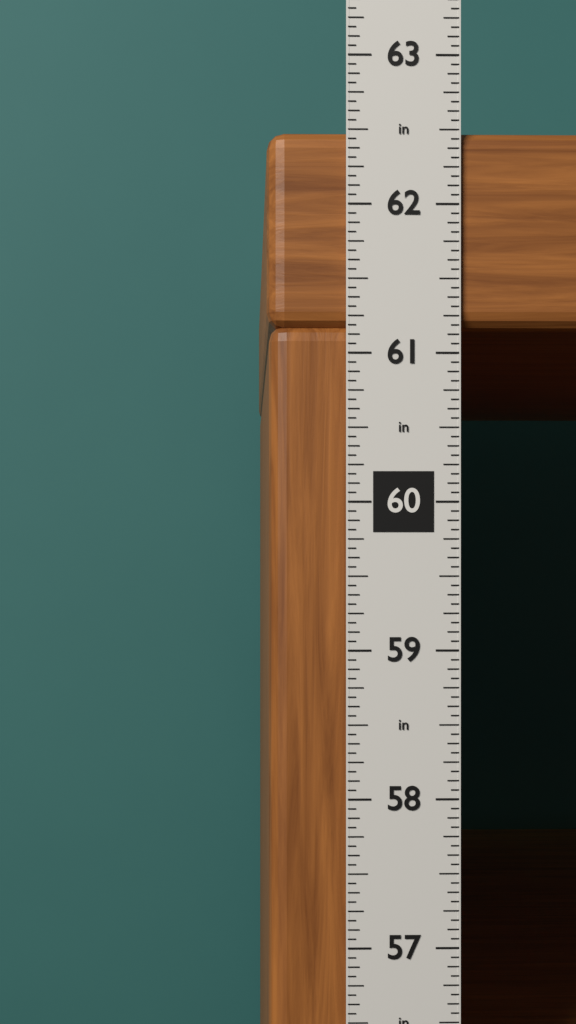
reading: 62.5000 in
